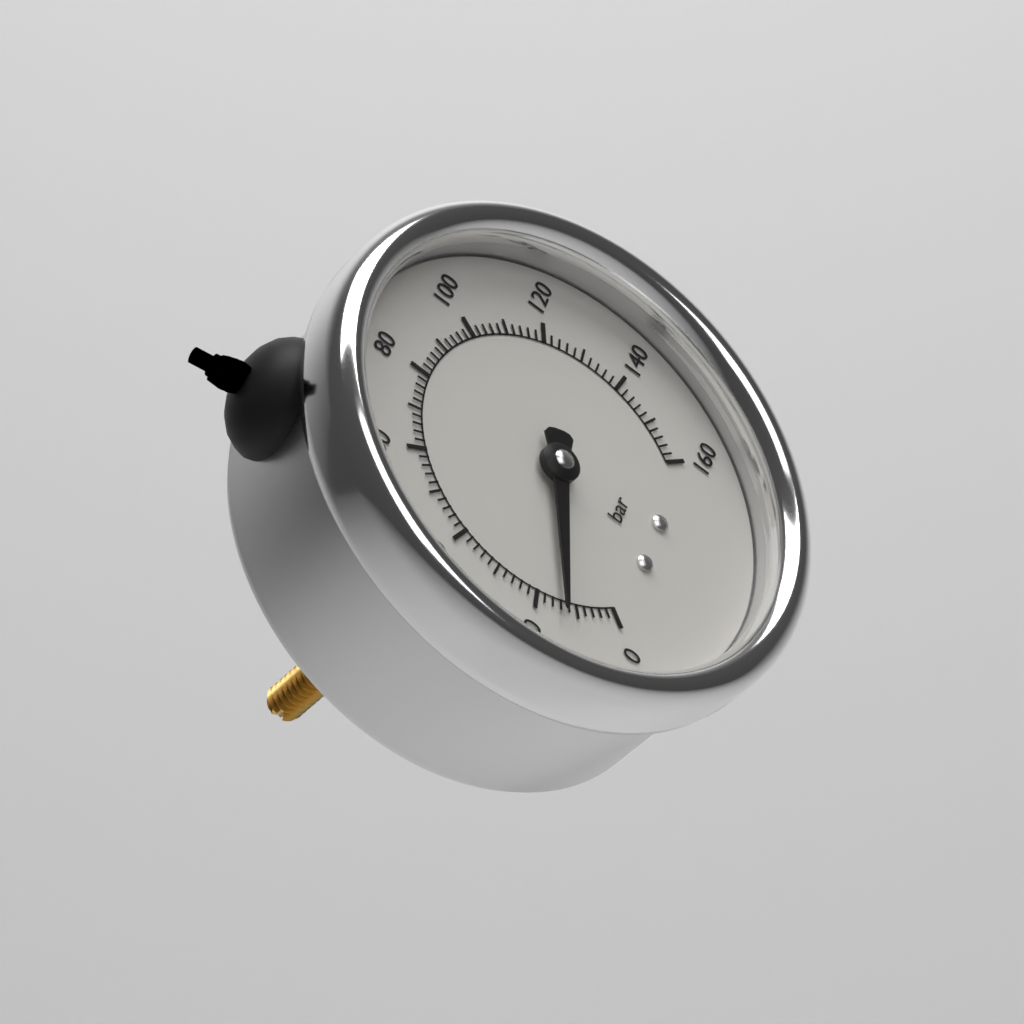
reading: 14 bar
